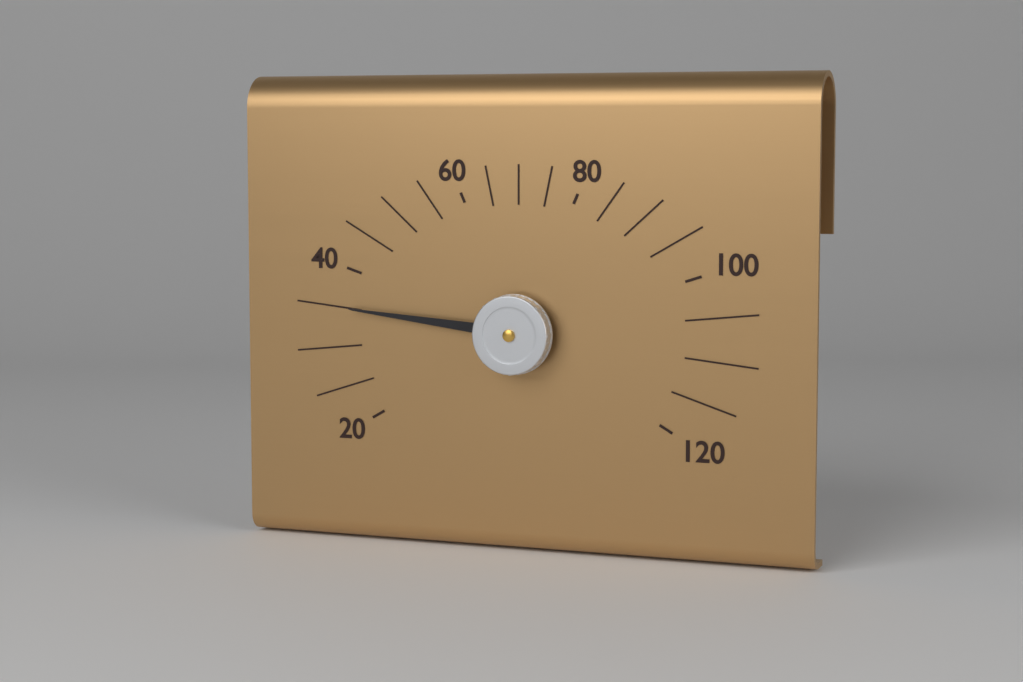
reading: 35 (no unit)
